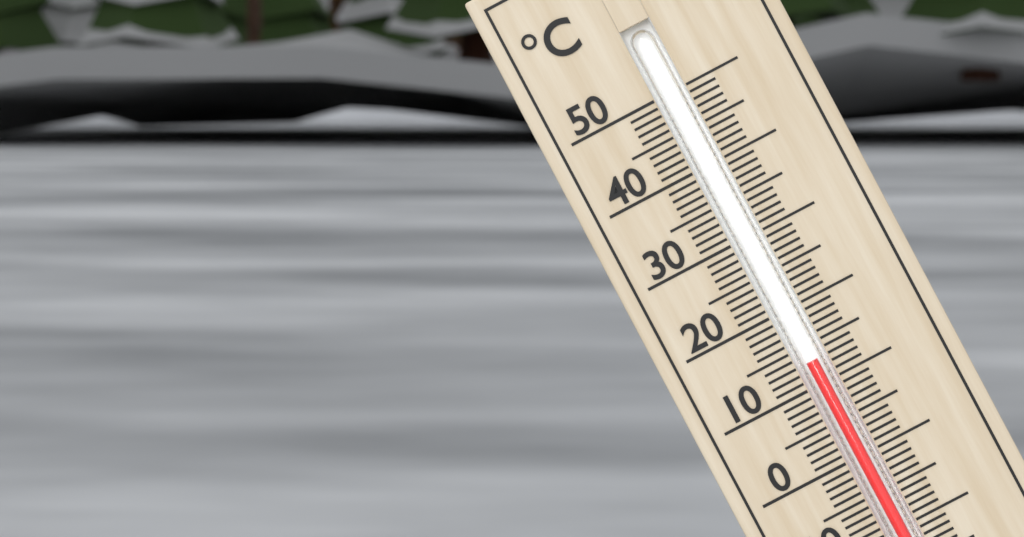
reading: 13 °C
